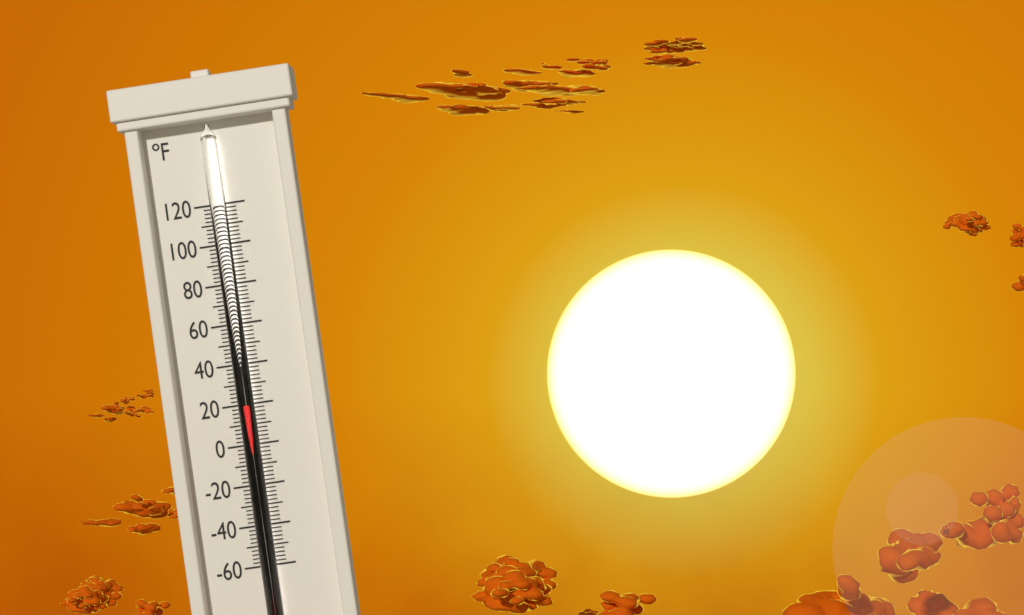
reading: 20 °F
